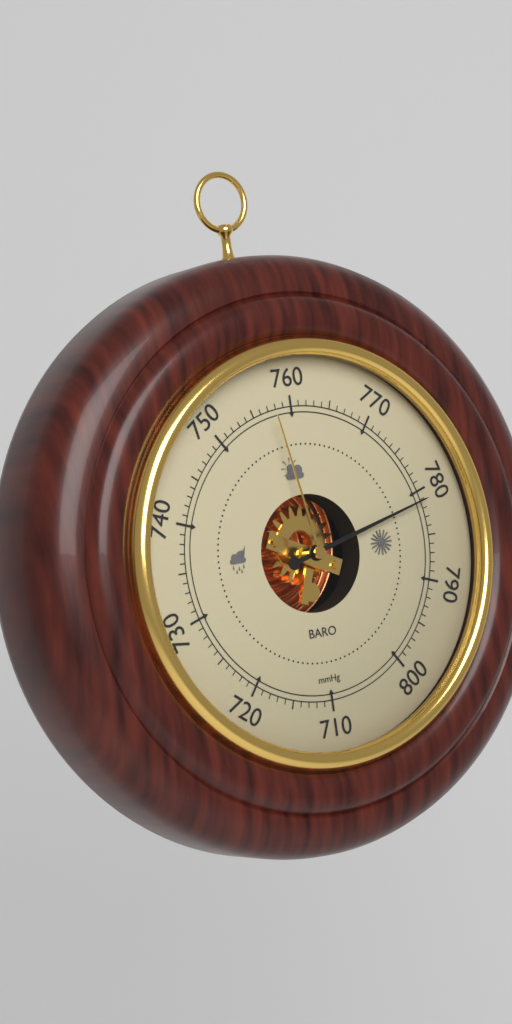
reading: 781 mmHg
